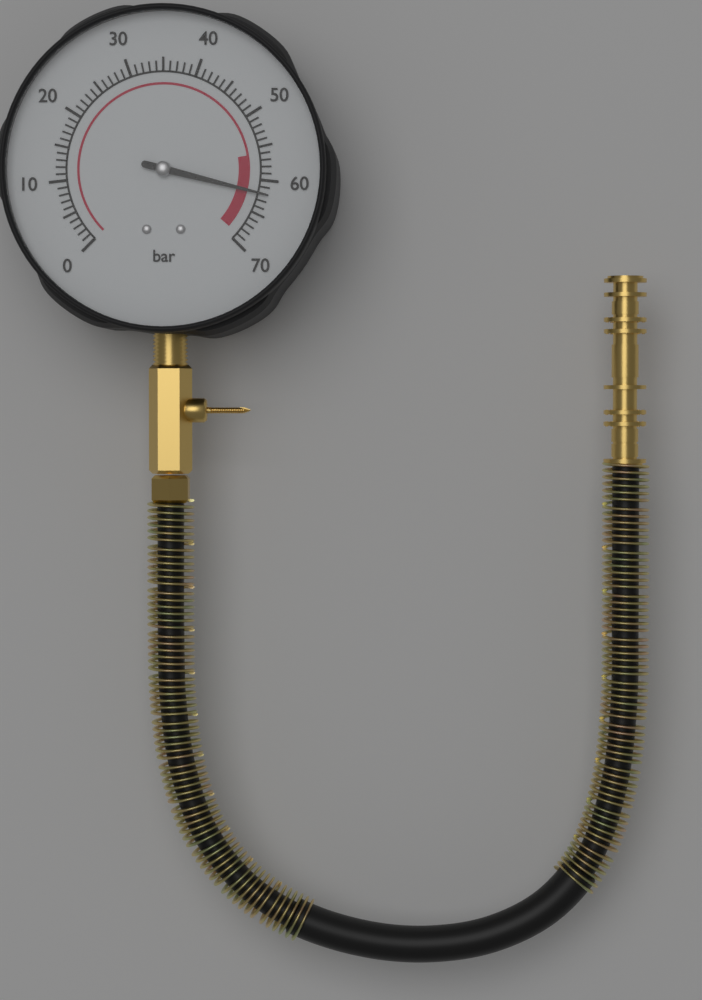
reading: 62 bar
